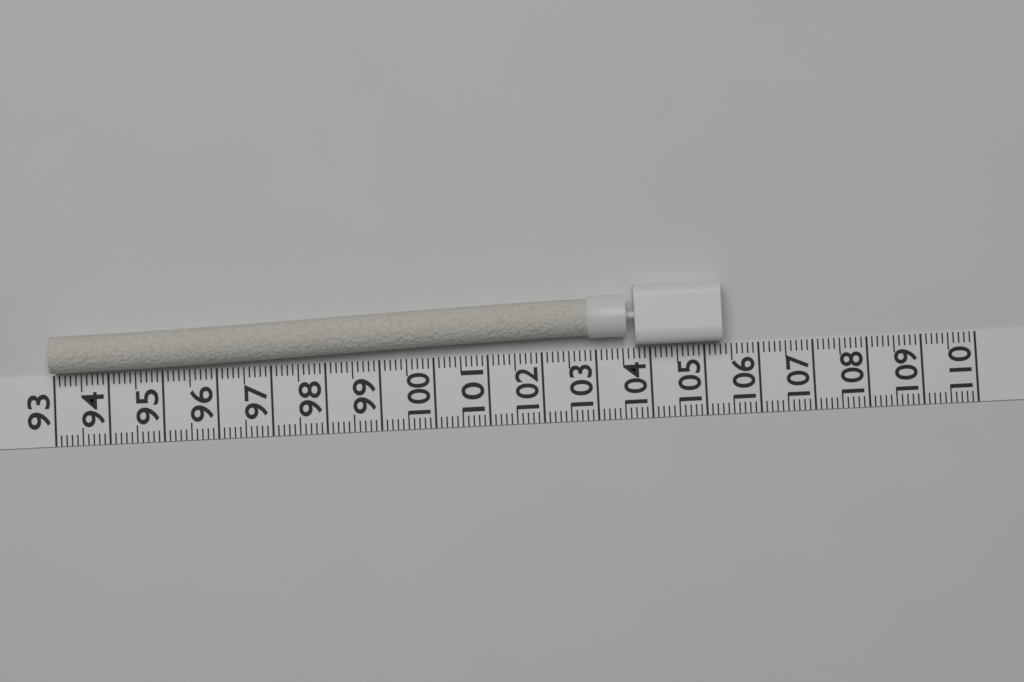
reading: 105.3 (no unit)
